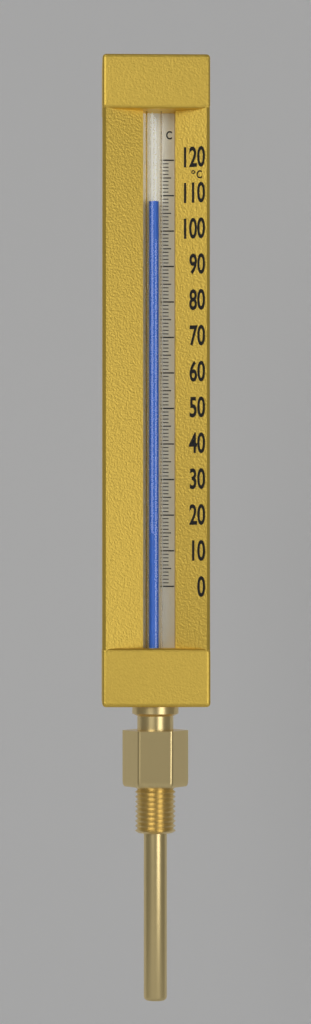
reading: 108 °C
